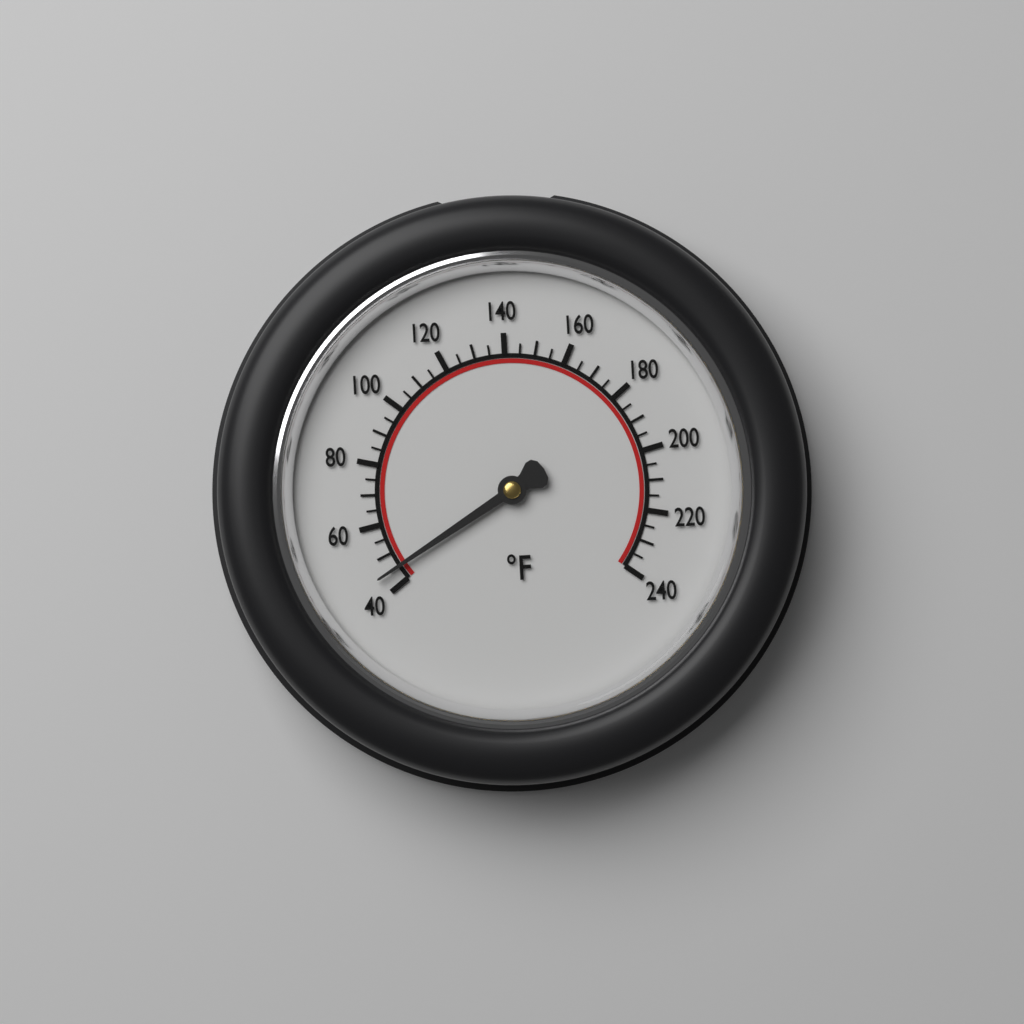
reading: 45 °F
